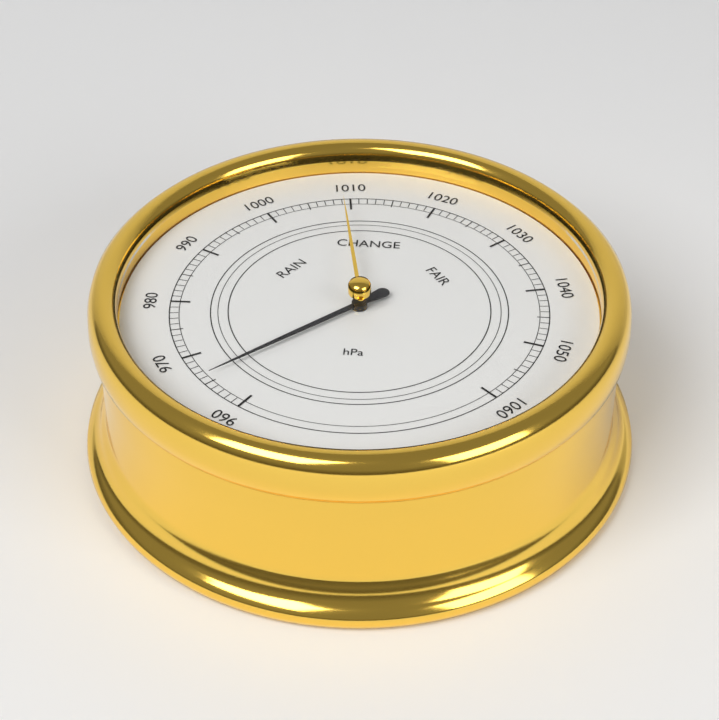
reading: 966 hPa
